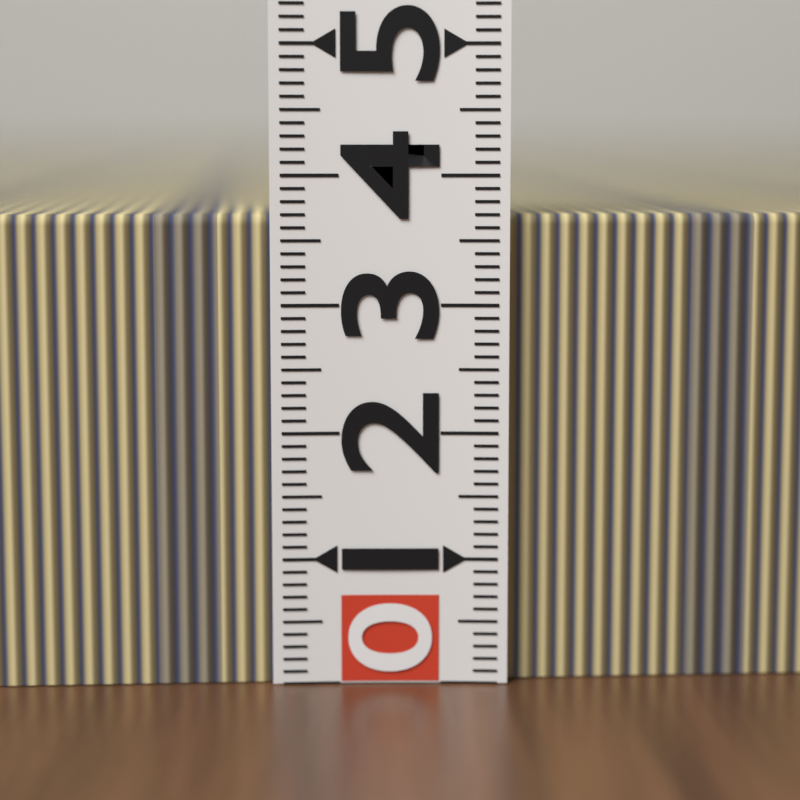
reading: 3.7 (no unit)
